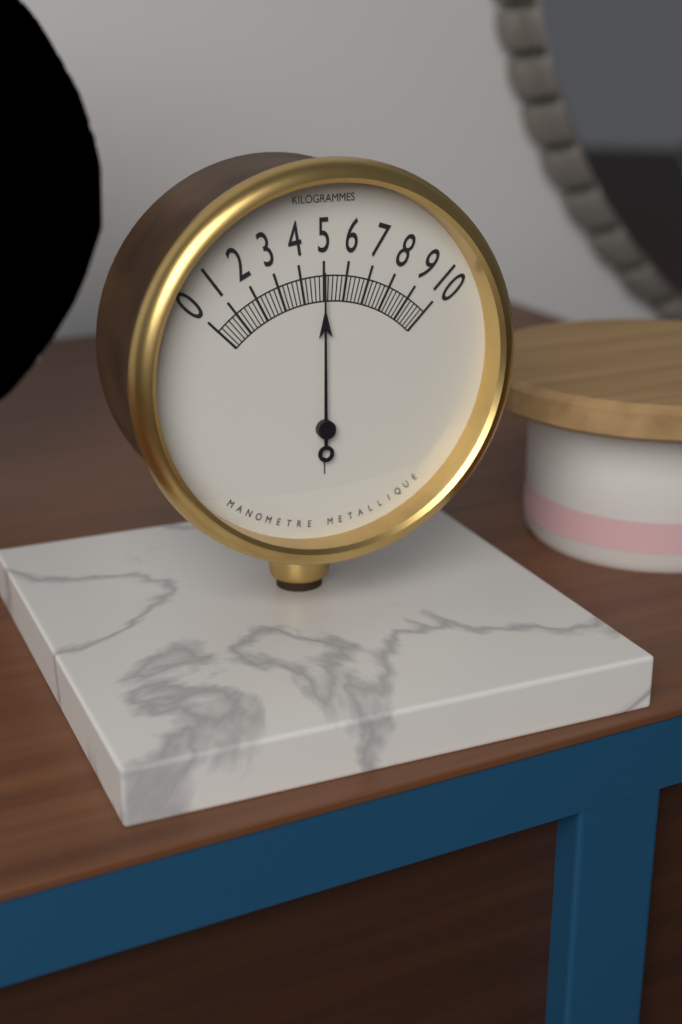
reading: 5.0 kg
